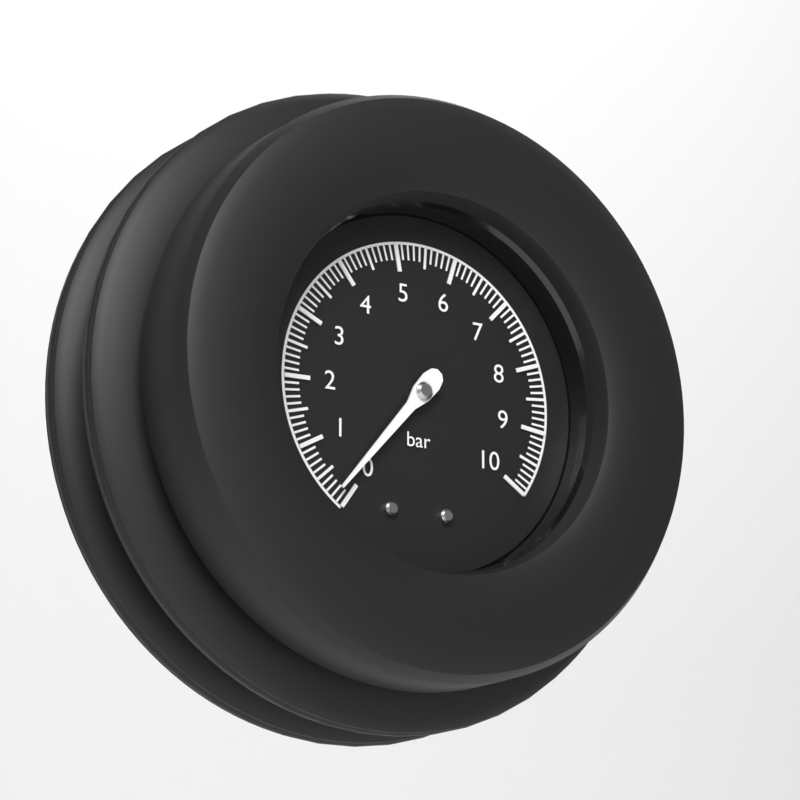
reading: 0.2 bar
